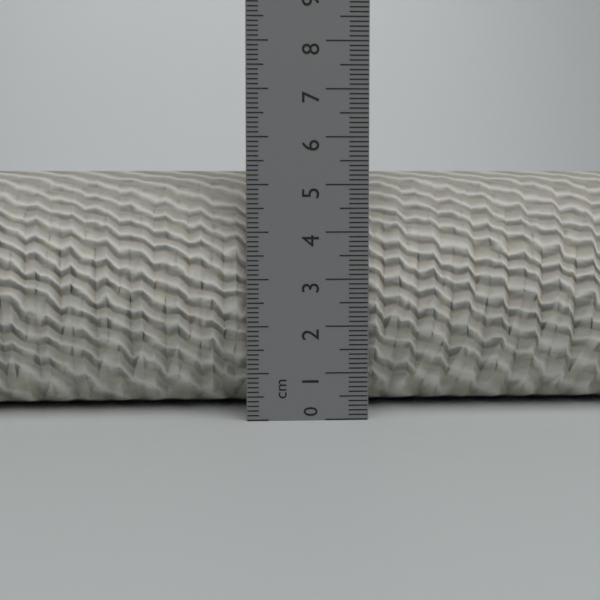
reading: 5.3 cm
